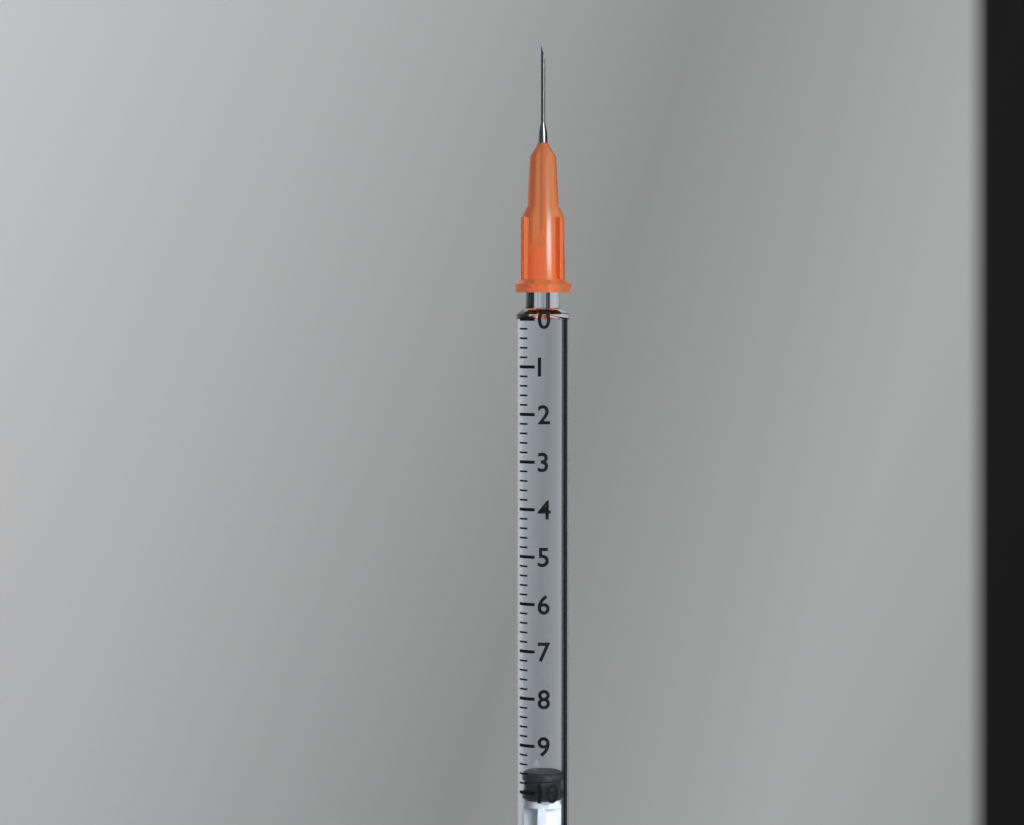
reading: 9.6 (no unit)
